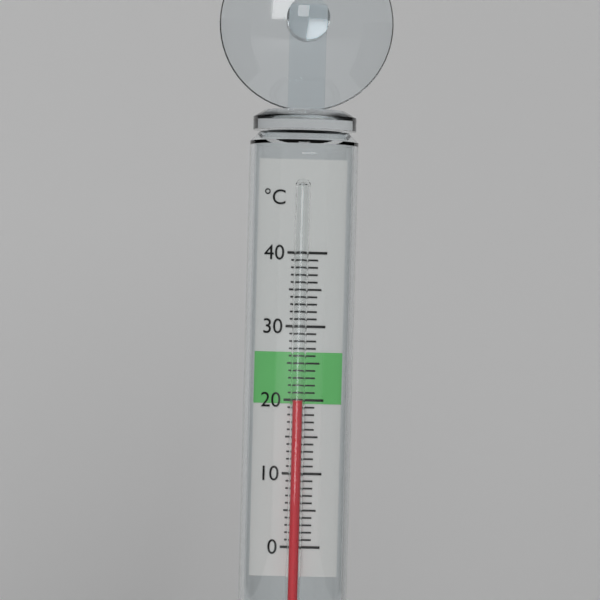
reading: 20 °C
